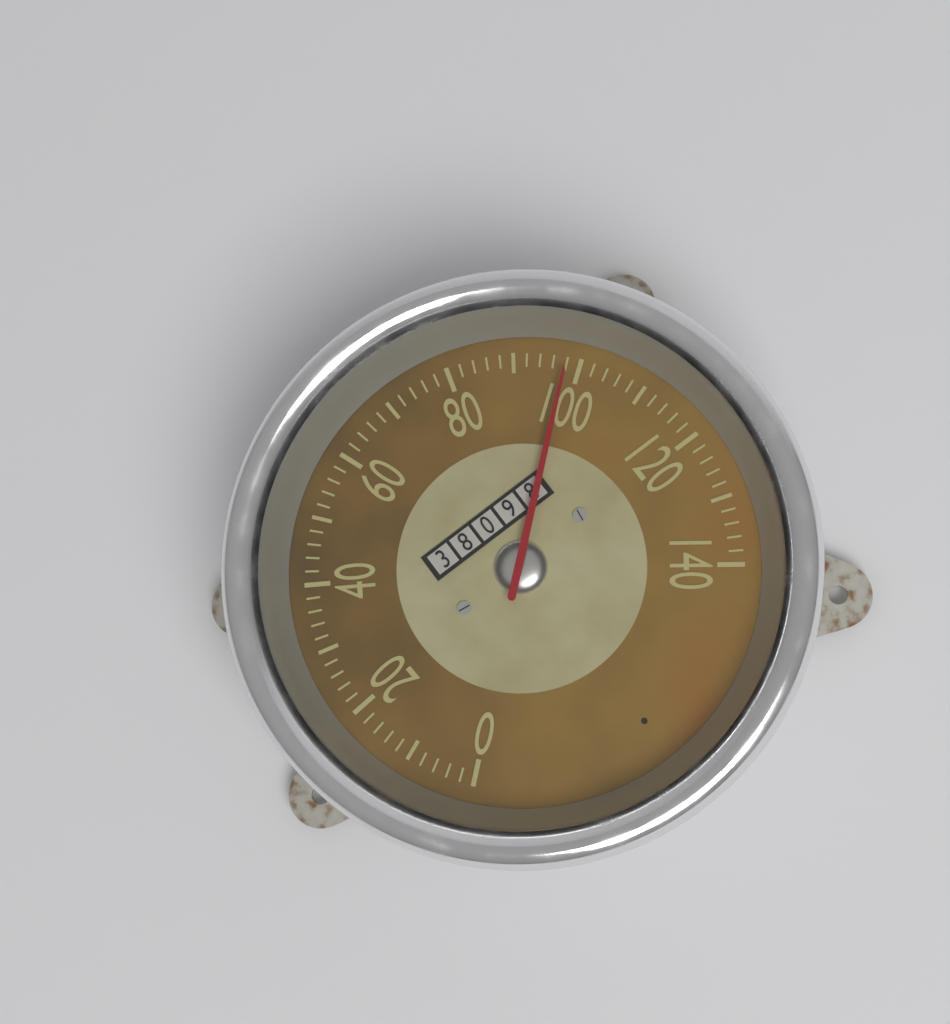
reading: 98 (no unit)
